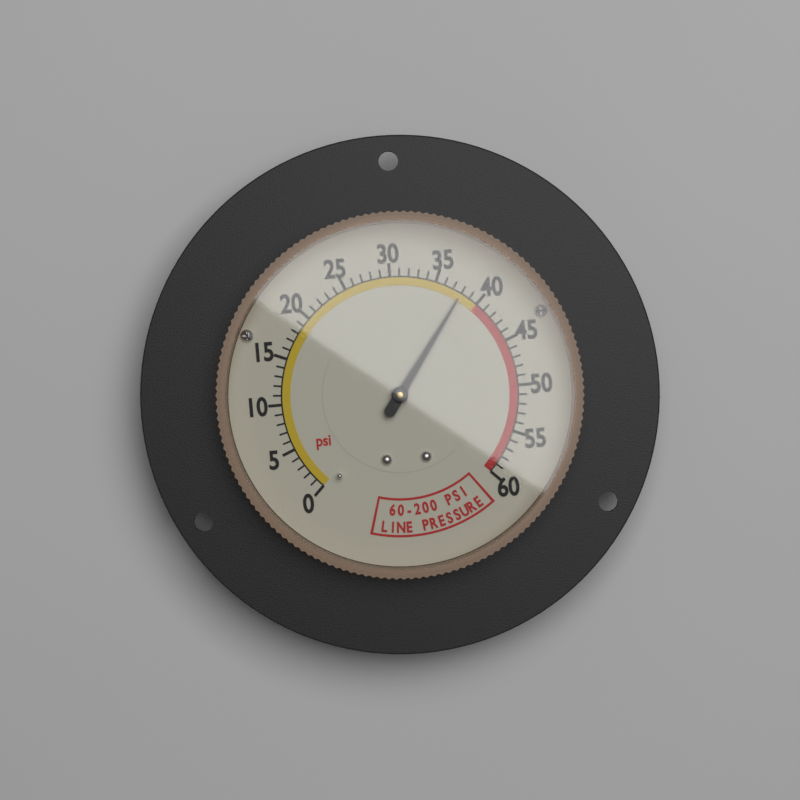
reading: 38 psi
